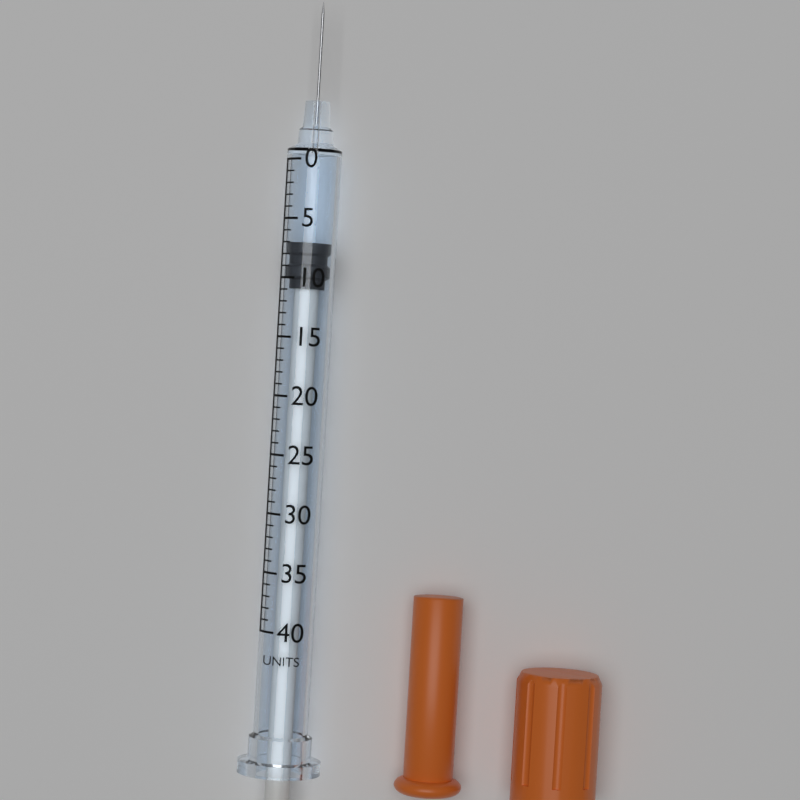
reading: 7 units
